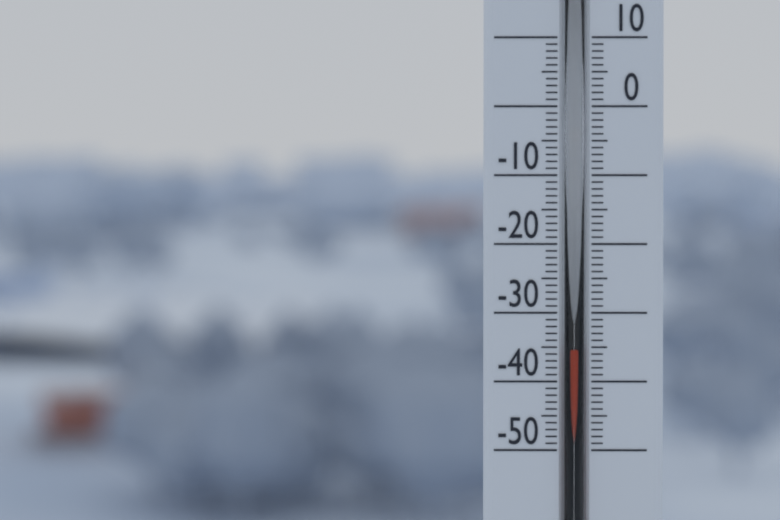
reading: -35 (no unit)
